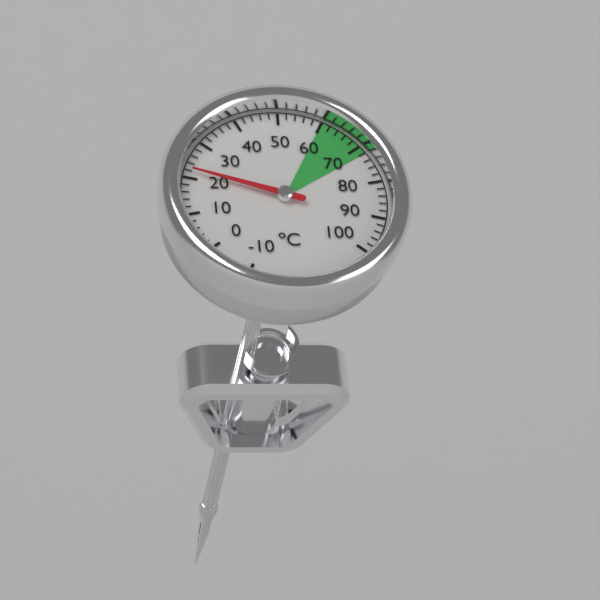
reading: 22 °C
